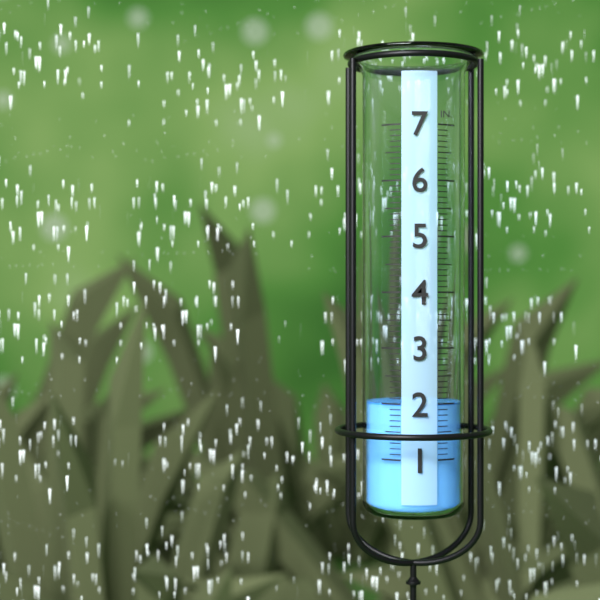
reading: 2.0 in
